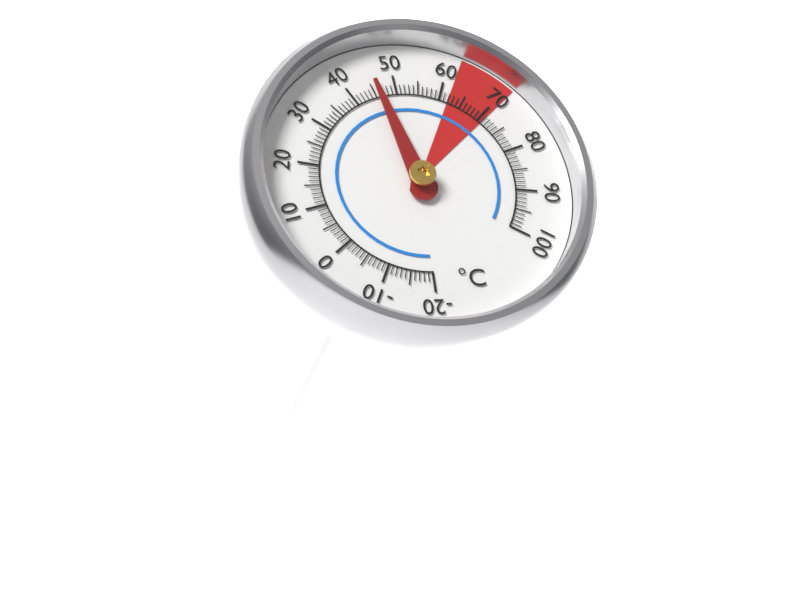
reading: 46 °C
